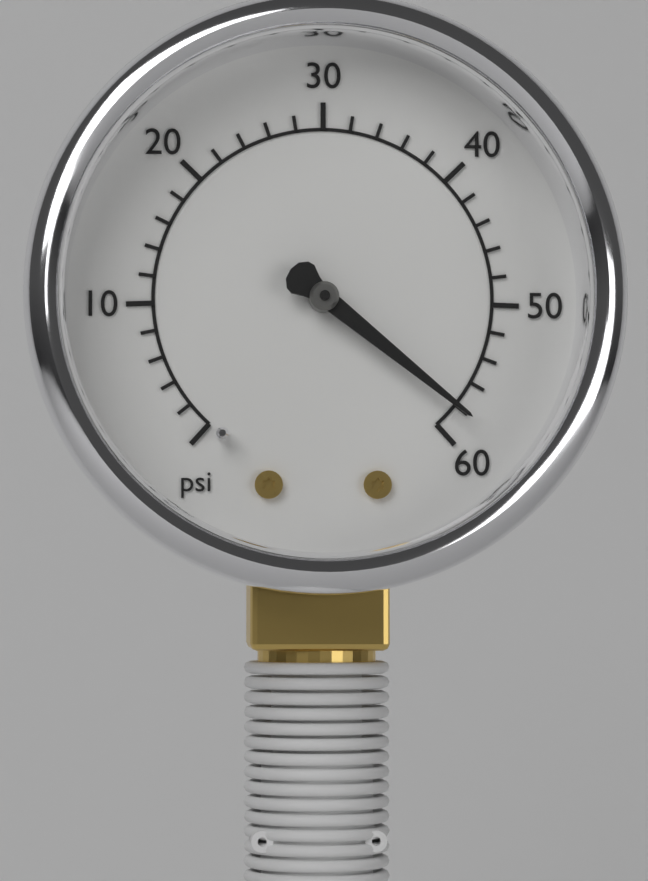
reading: 58 psi
